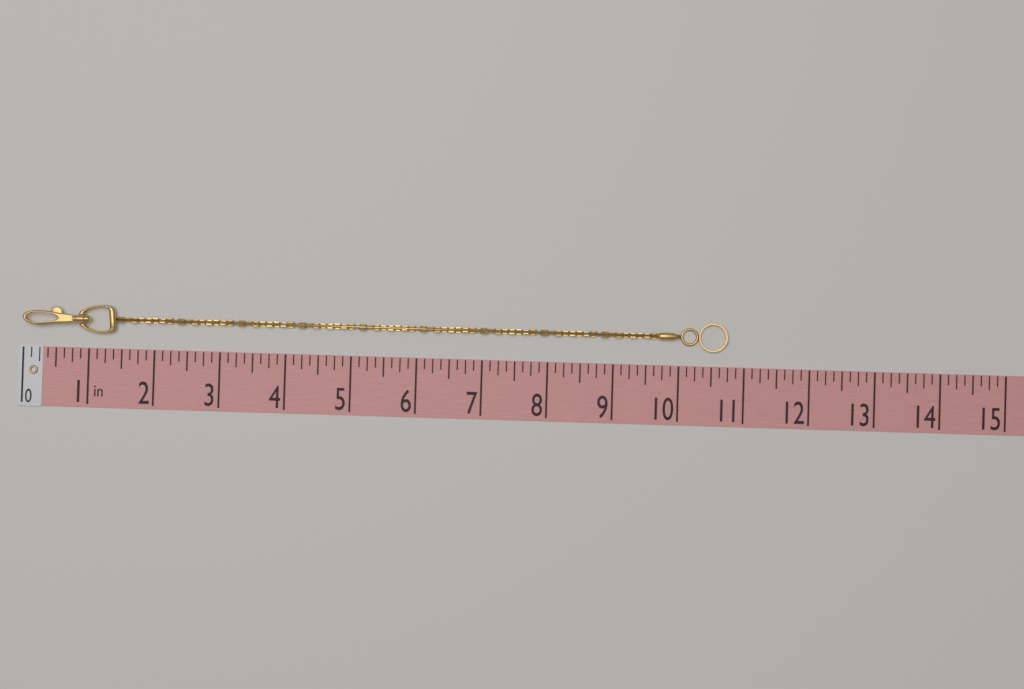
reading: 10.750 in
